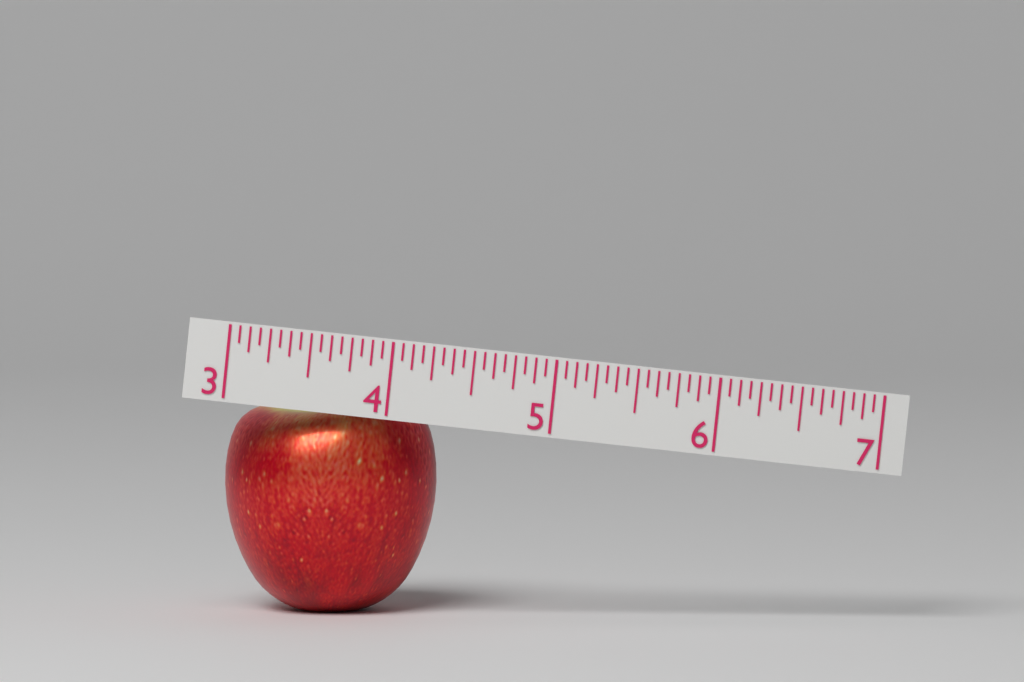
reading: 4.3125 (no unit)
